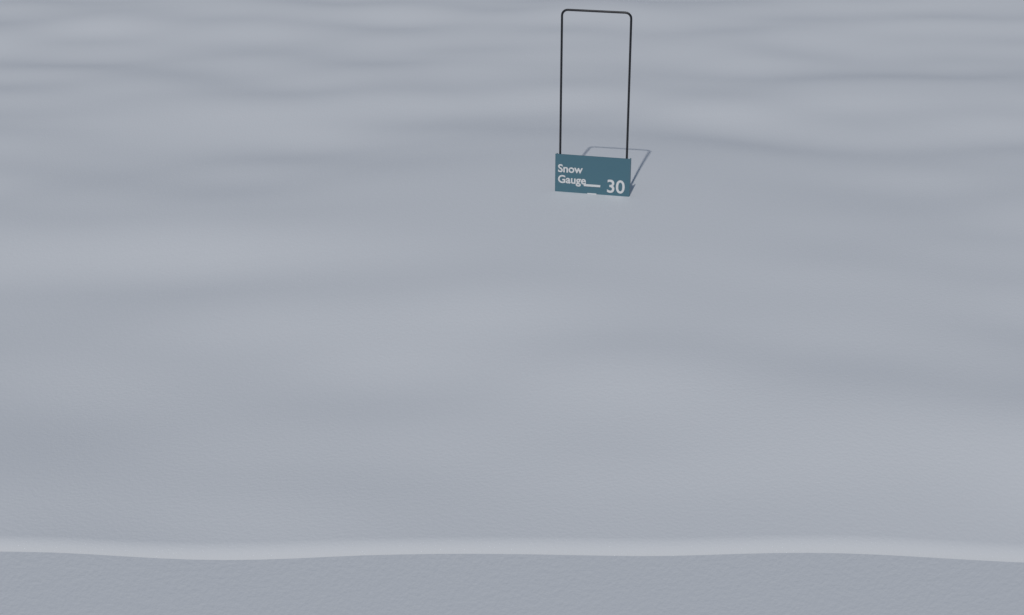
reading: 29.5 (no unit)
